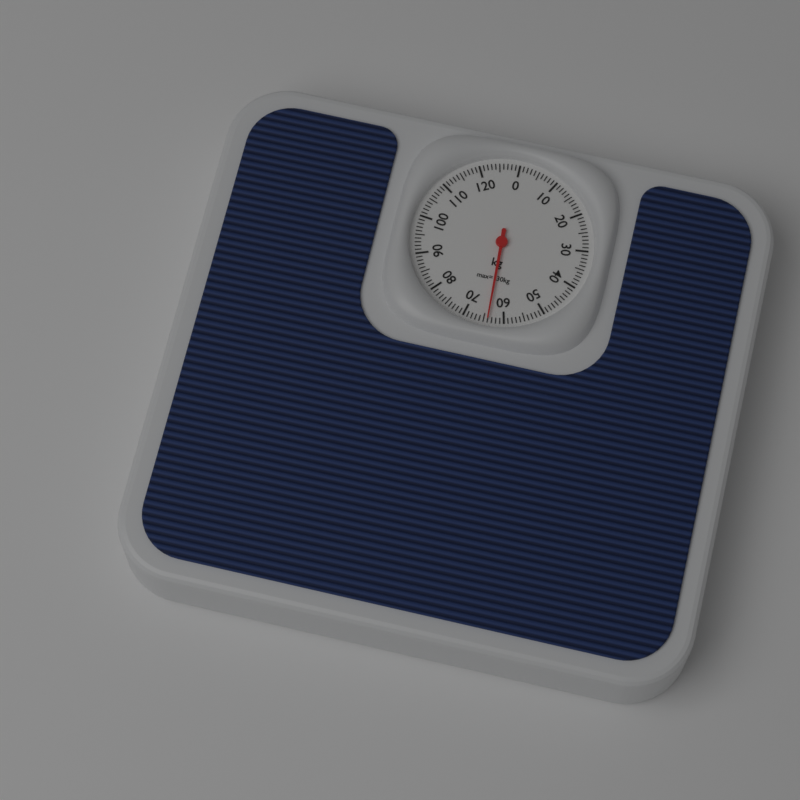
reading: 64 kg
